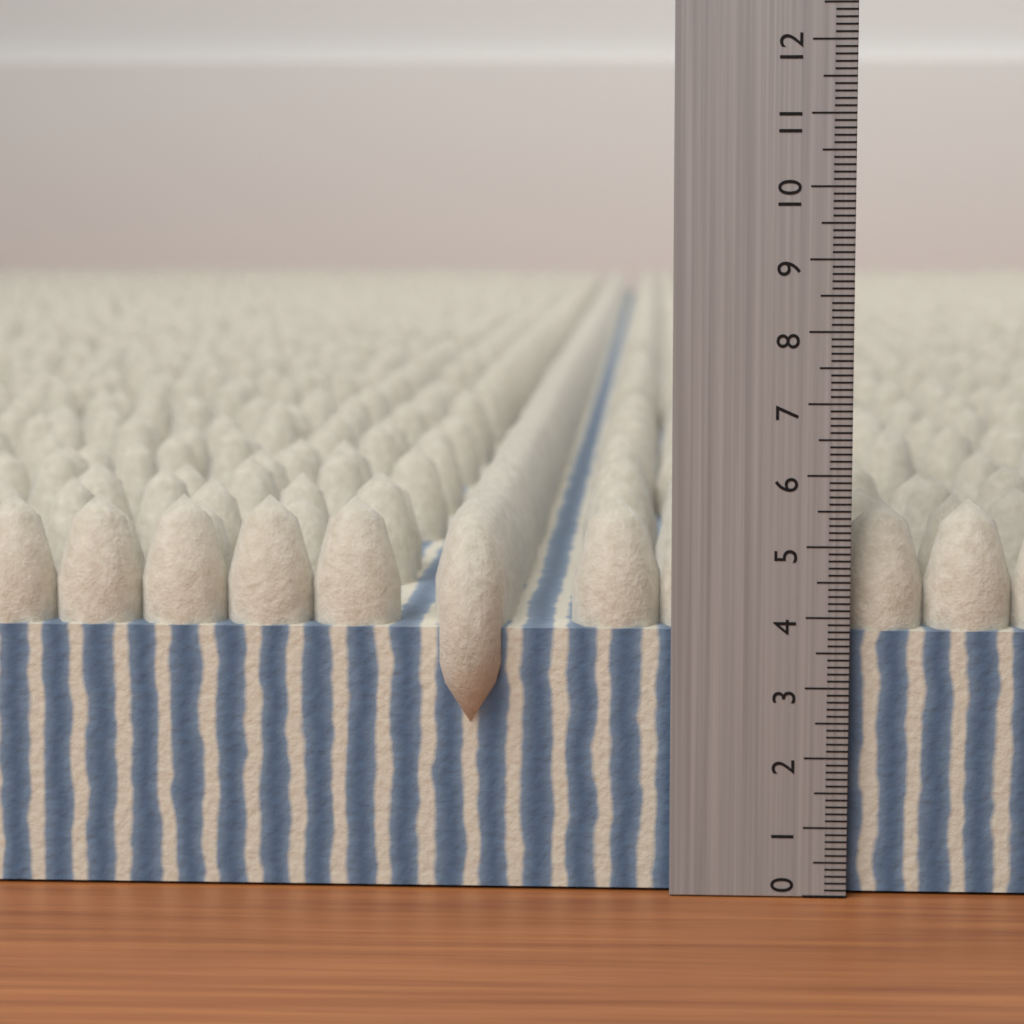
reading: 5.6 (no unit)
